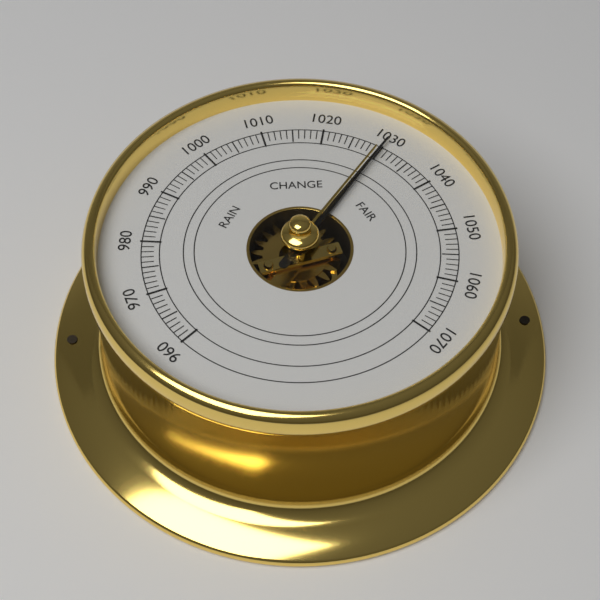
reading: 1030 (no unit)
